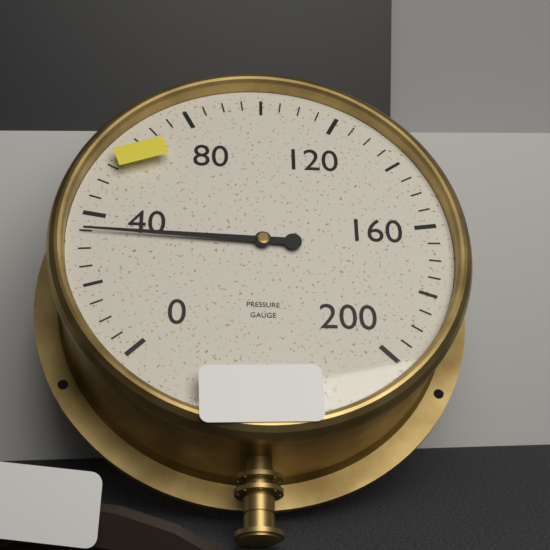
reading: 35 (no unit)
